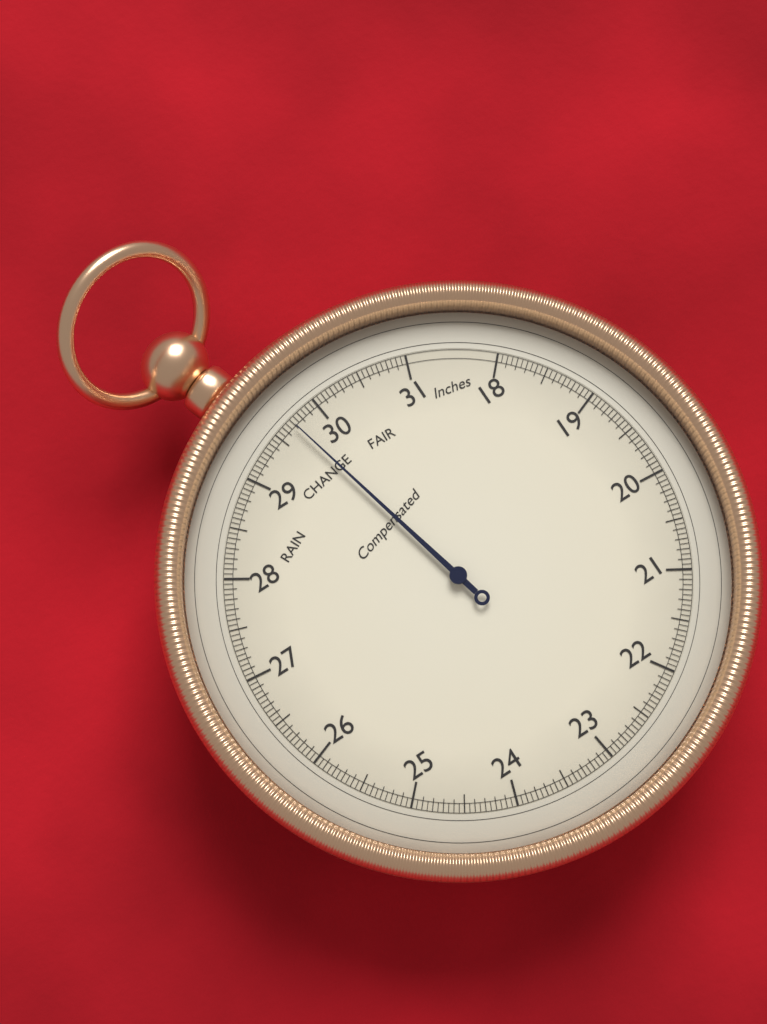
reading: 29.70 inHg
